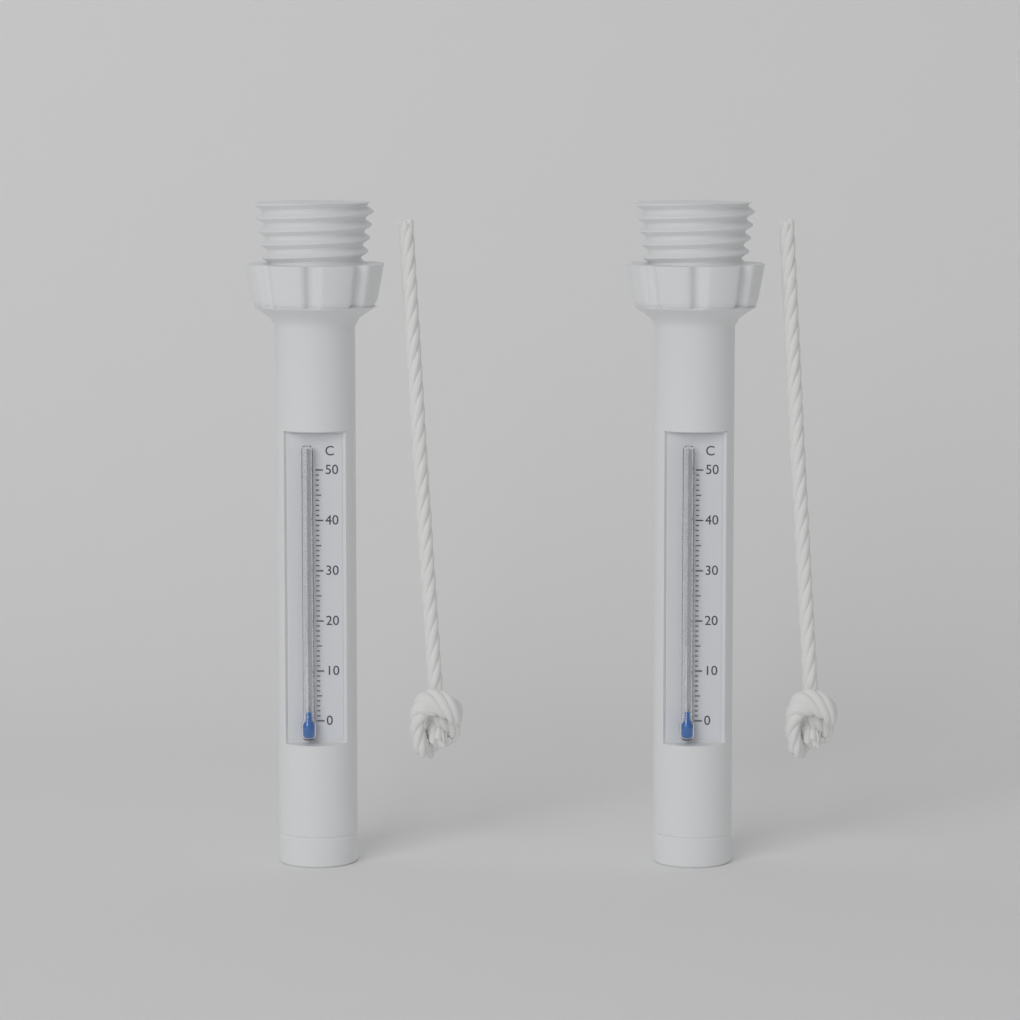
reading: 2 °C
